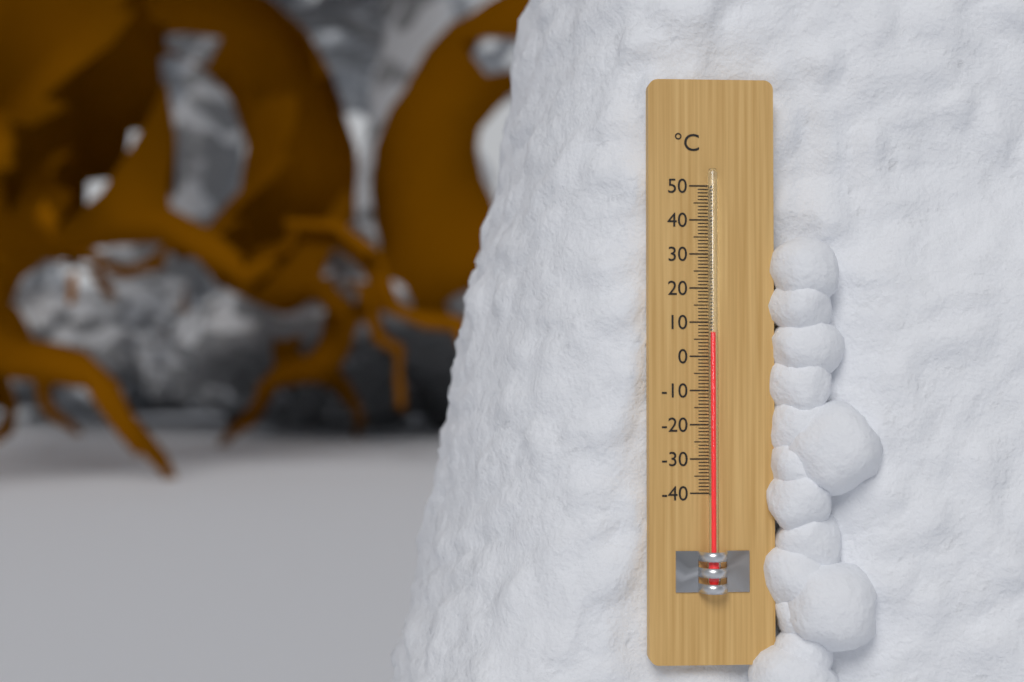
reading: 7 °C
